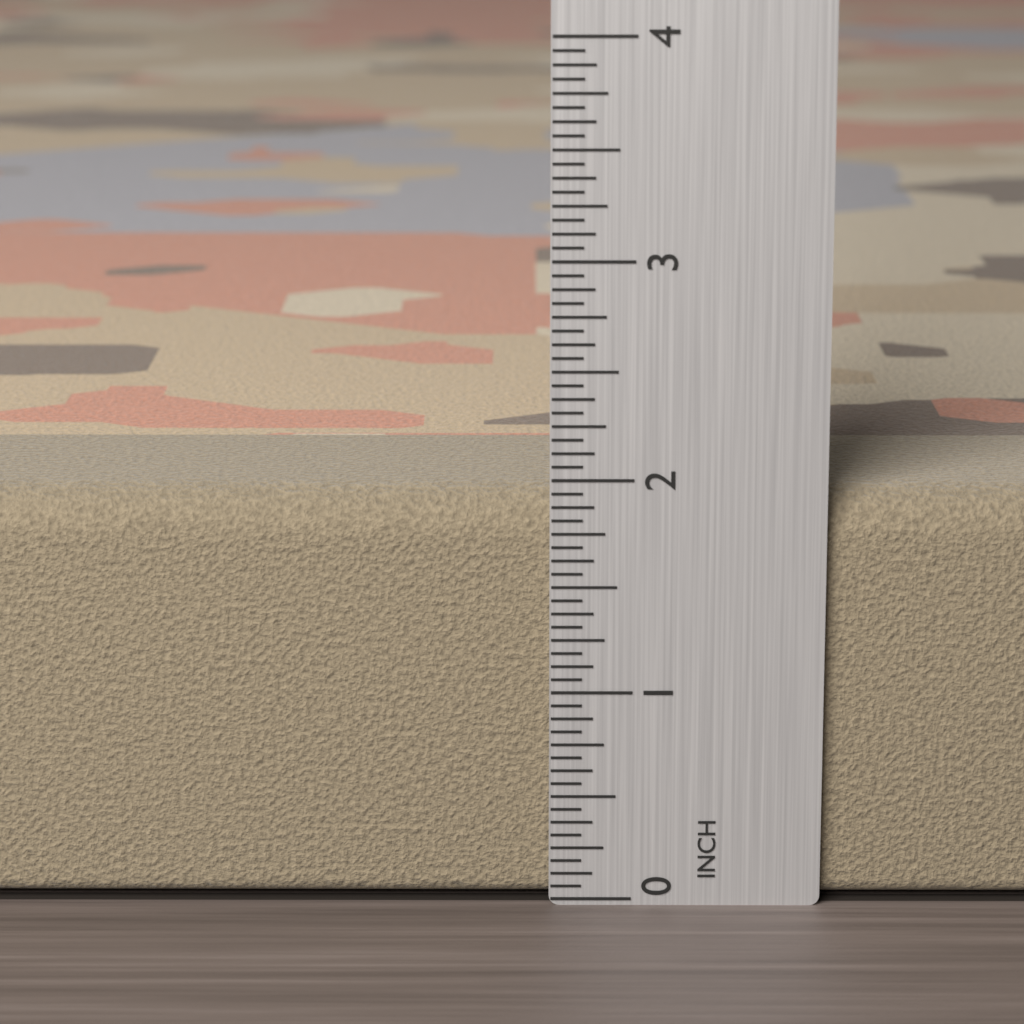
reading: 1.9375 in
